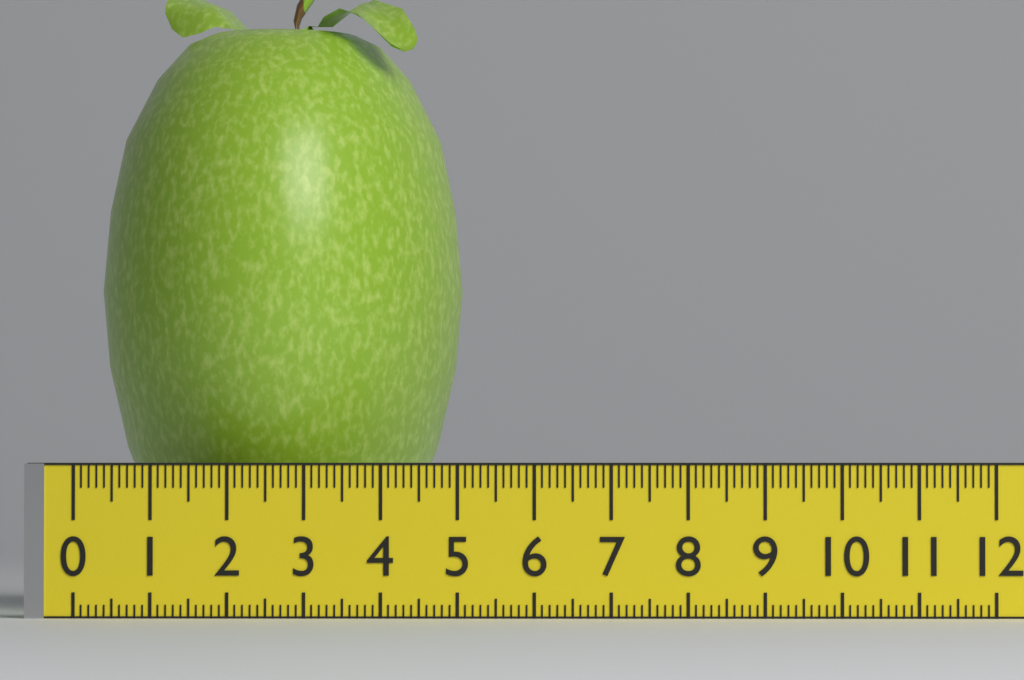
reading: 4.9 (no unit)
